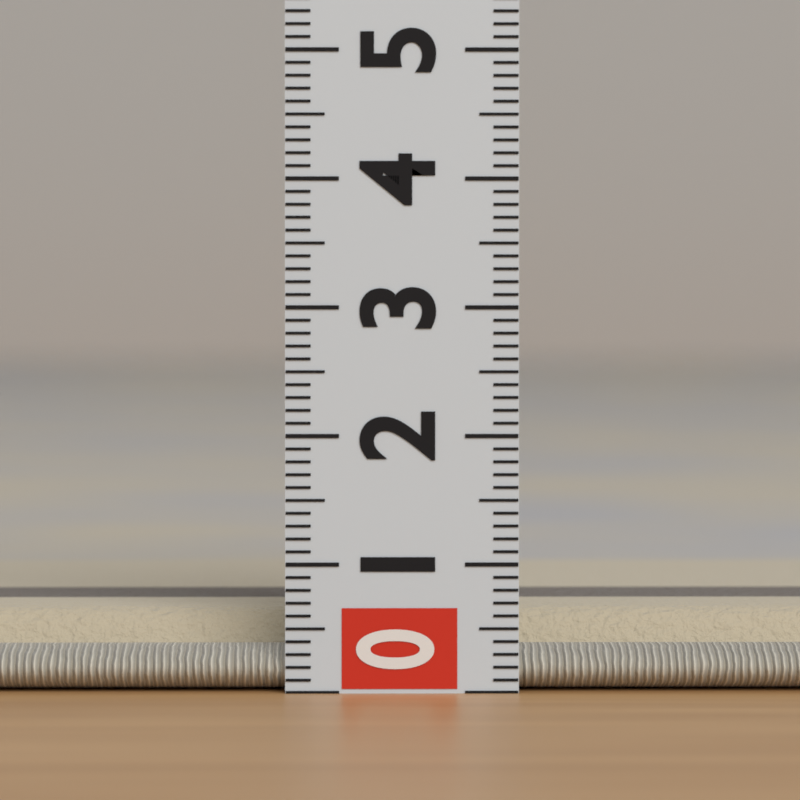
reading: 0.6 (no unit)
